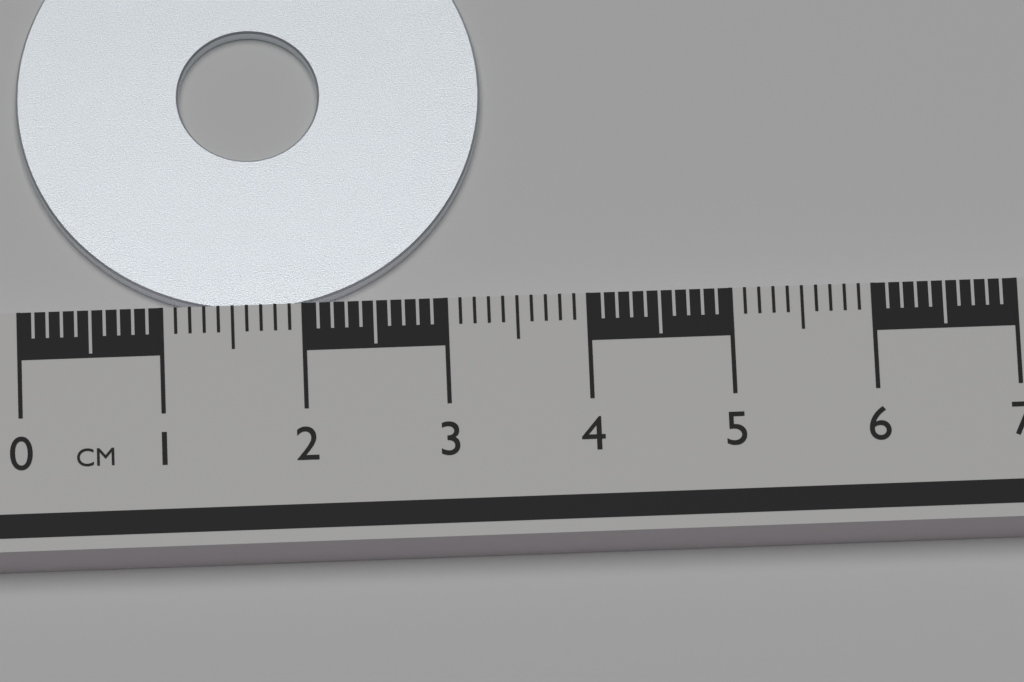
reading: 3.3 cm
